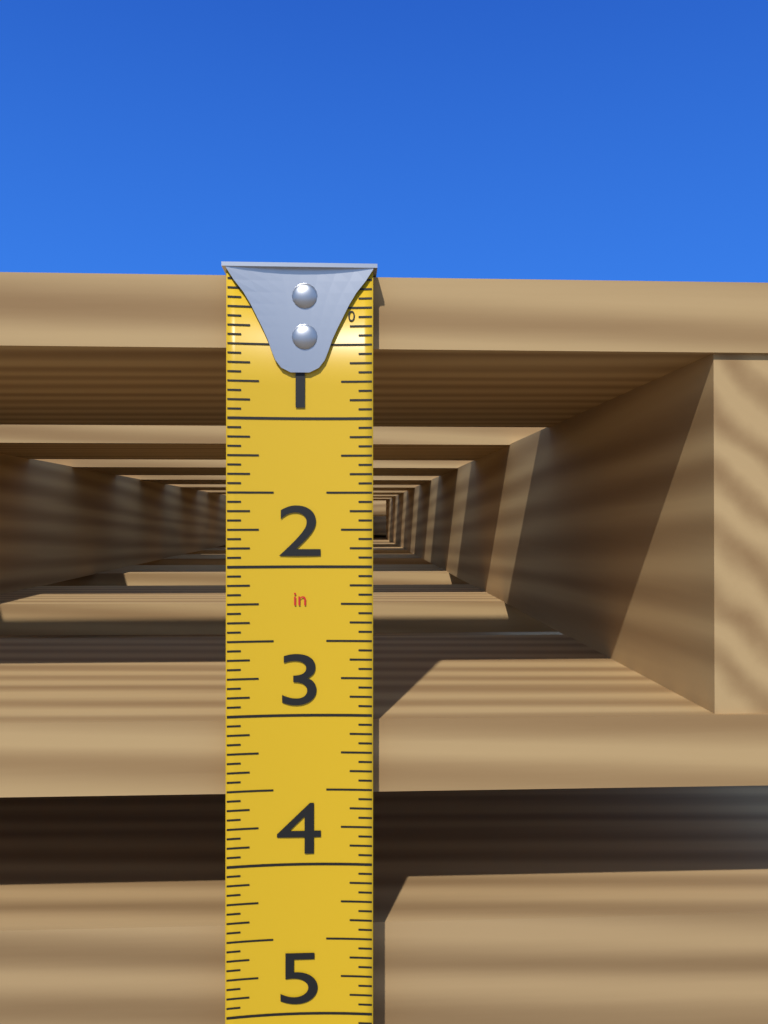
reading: 3.5625 in
